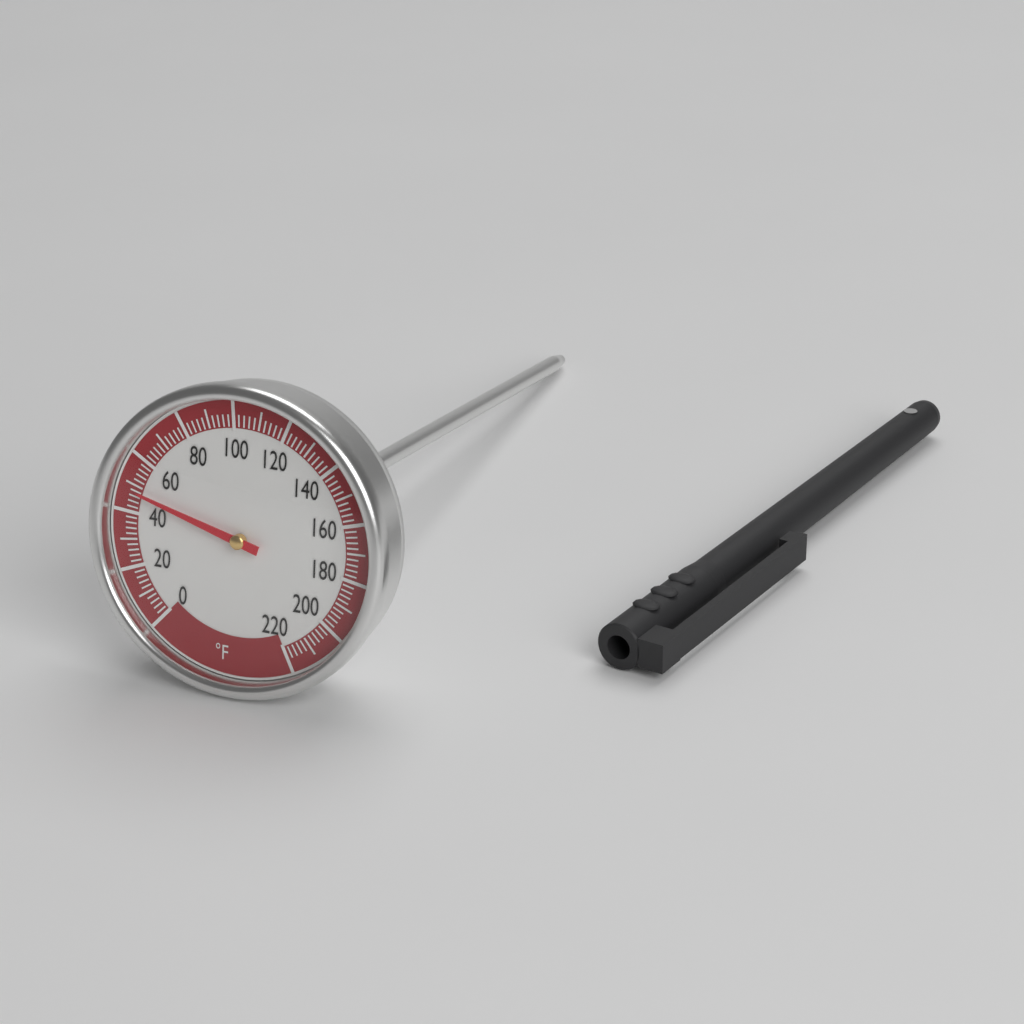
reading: 48 °F
